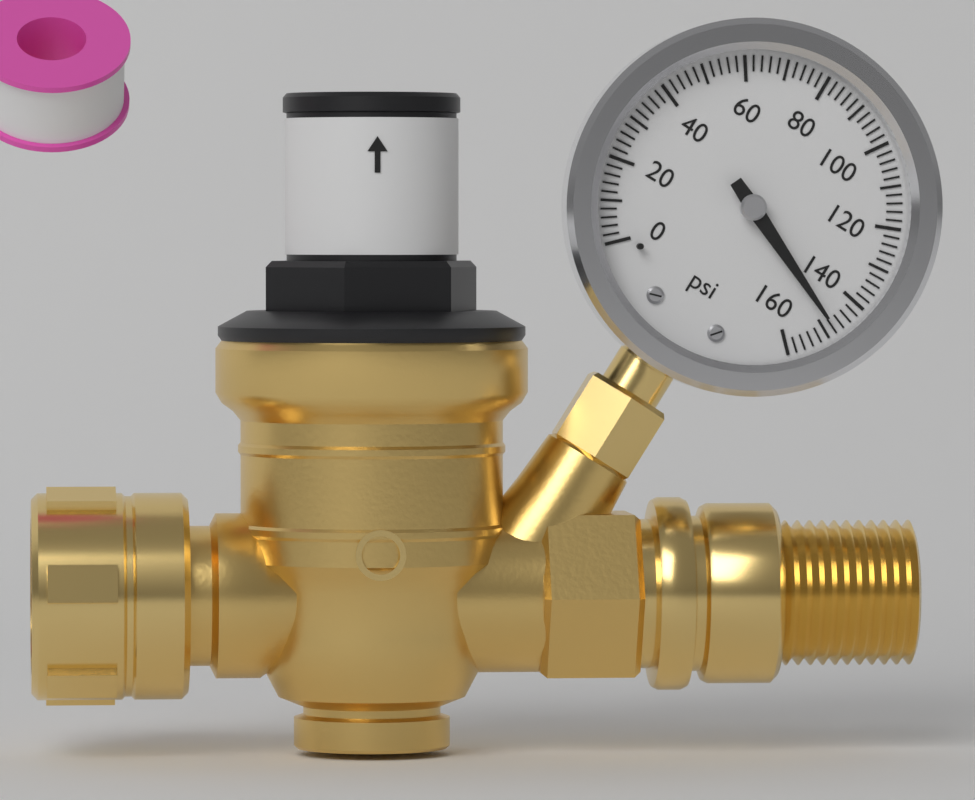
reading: 148 psi
